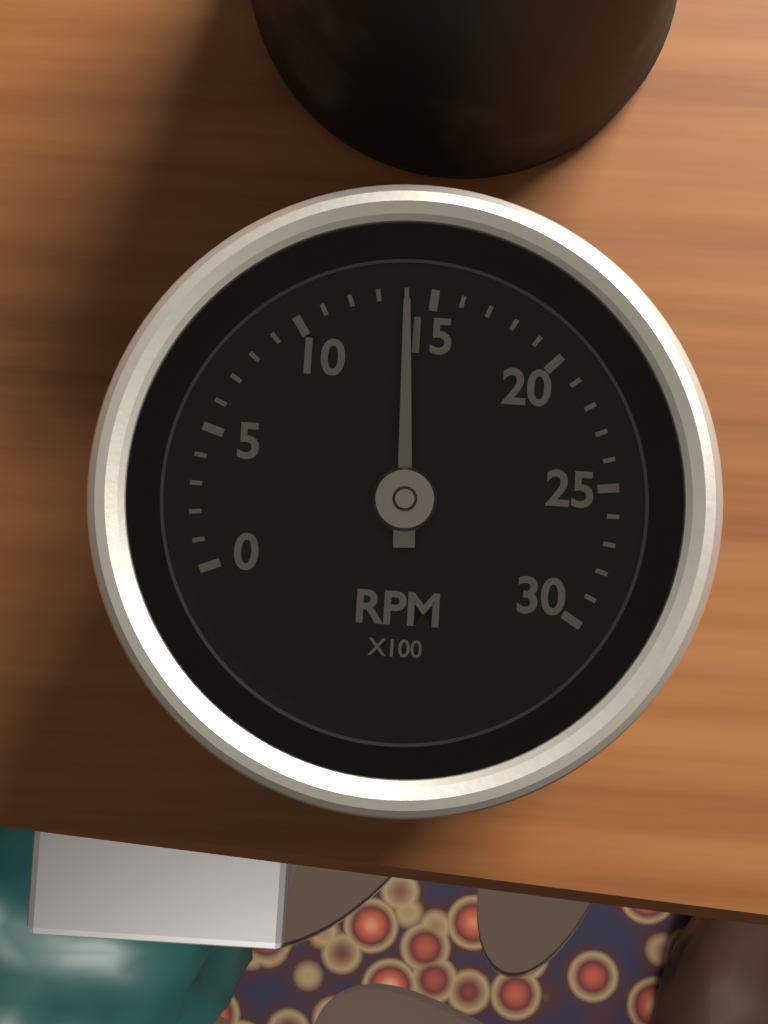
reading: 14 RPM x100
